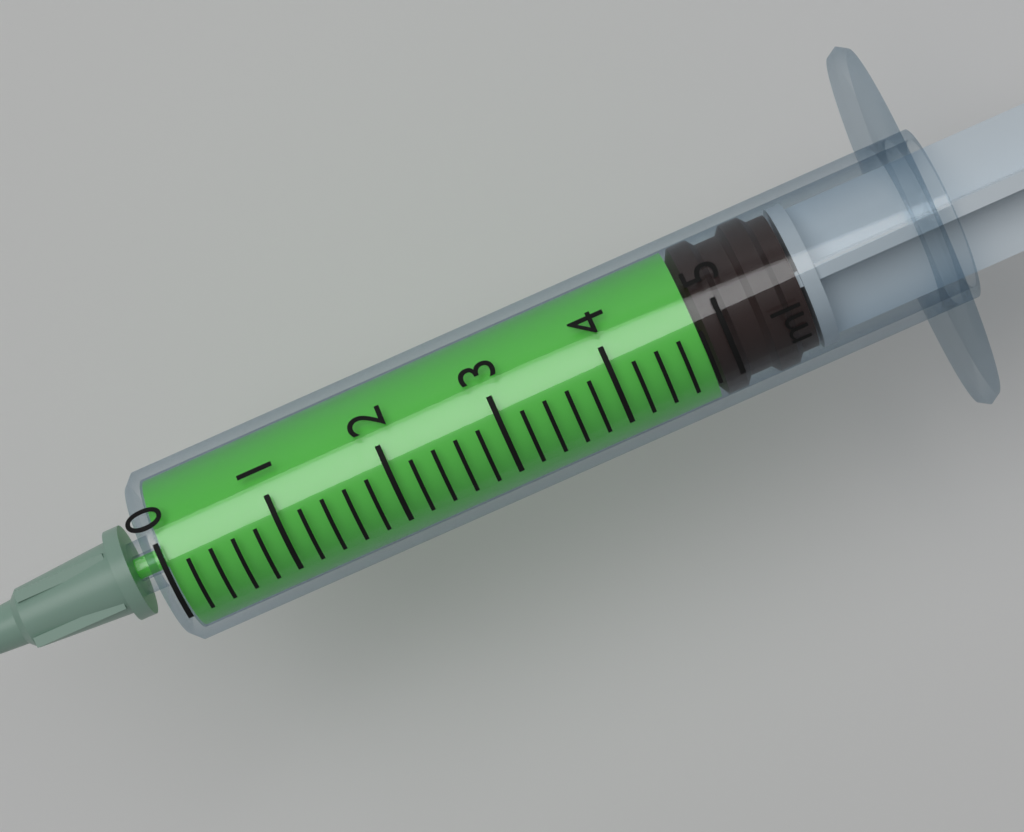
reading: 4.8 ml
